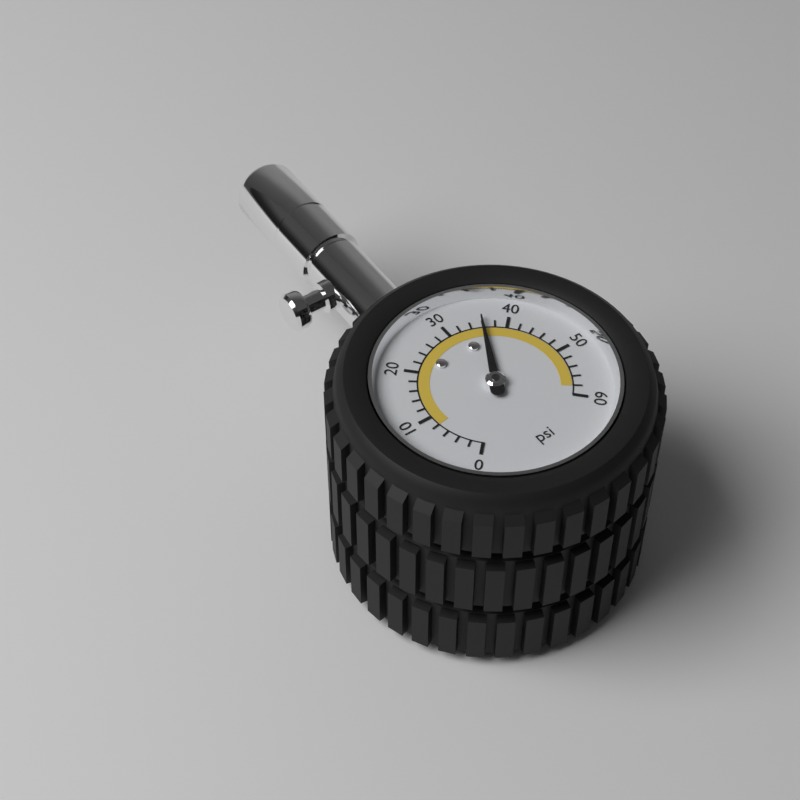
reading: 36 psi
